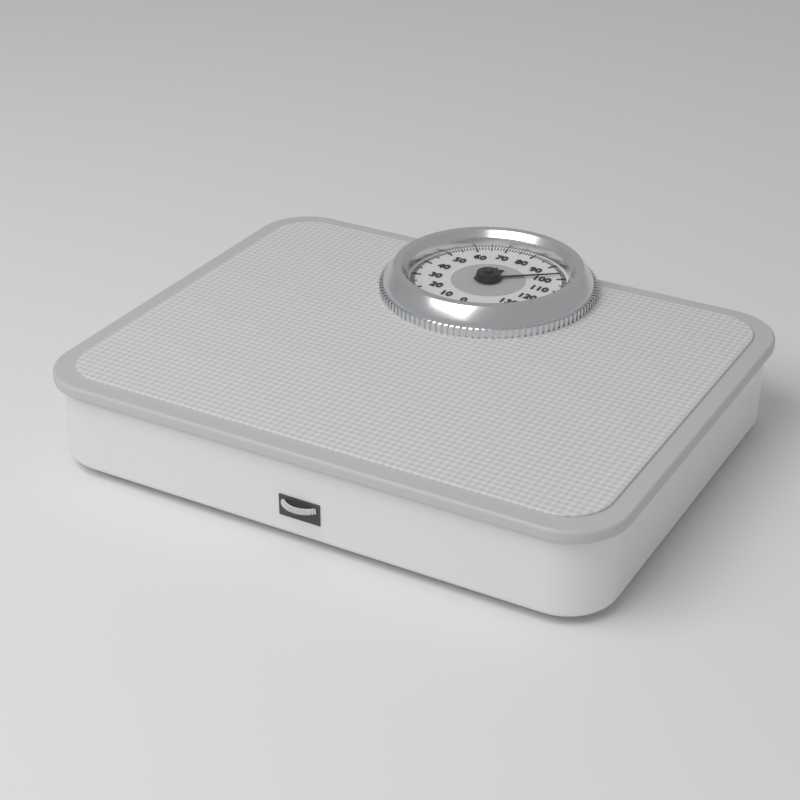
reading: 97 kg
